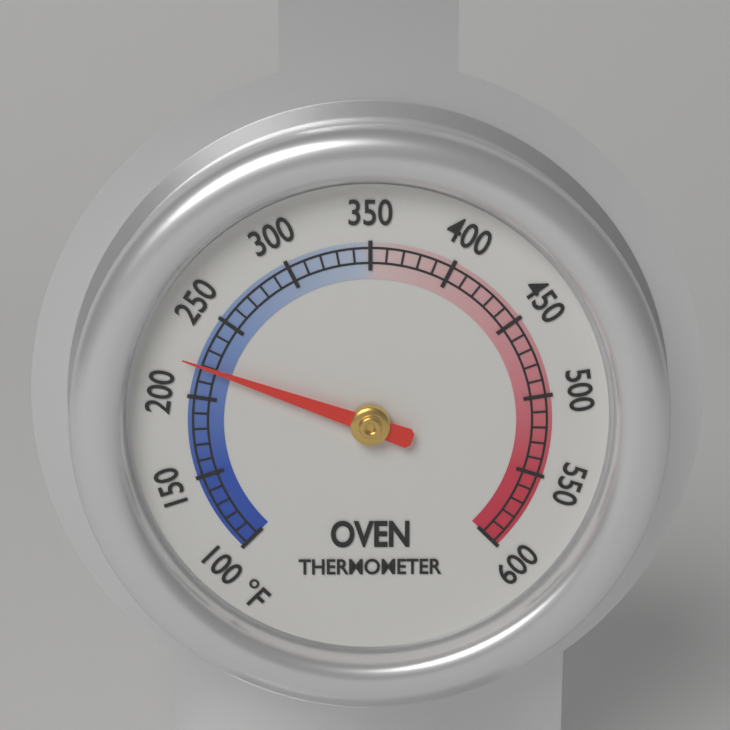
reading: 220 °F
